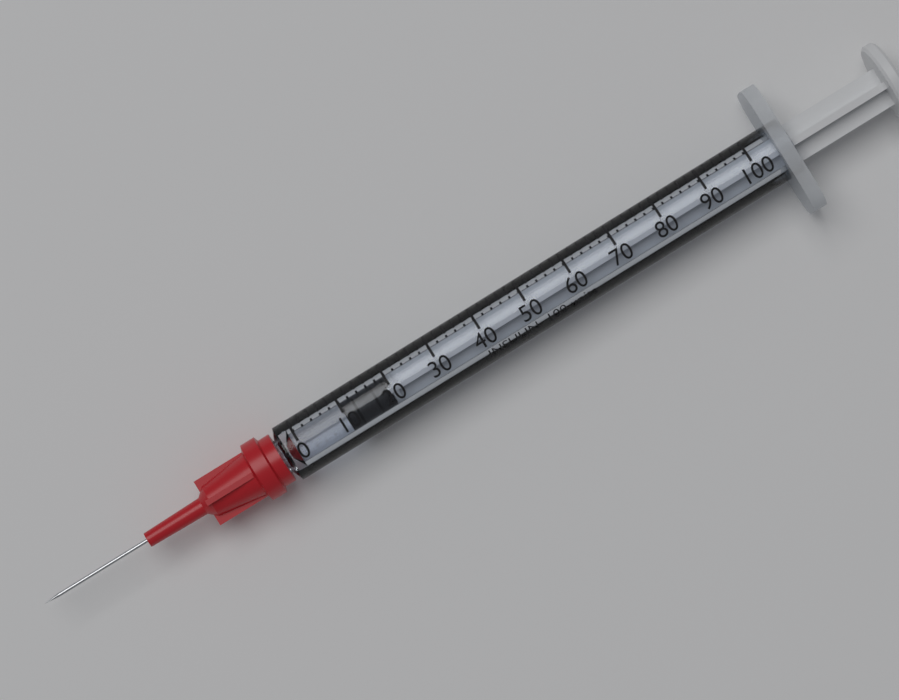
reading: 10 units
